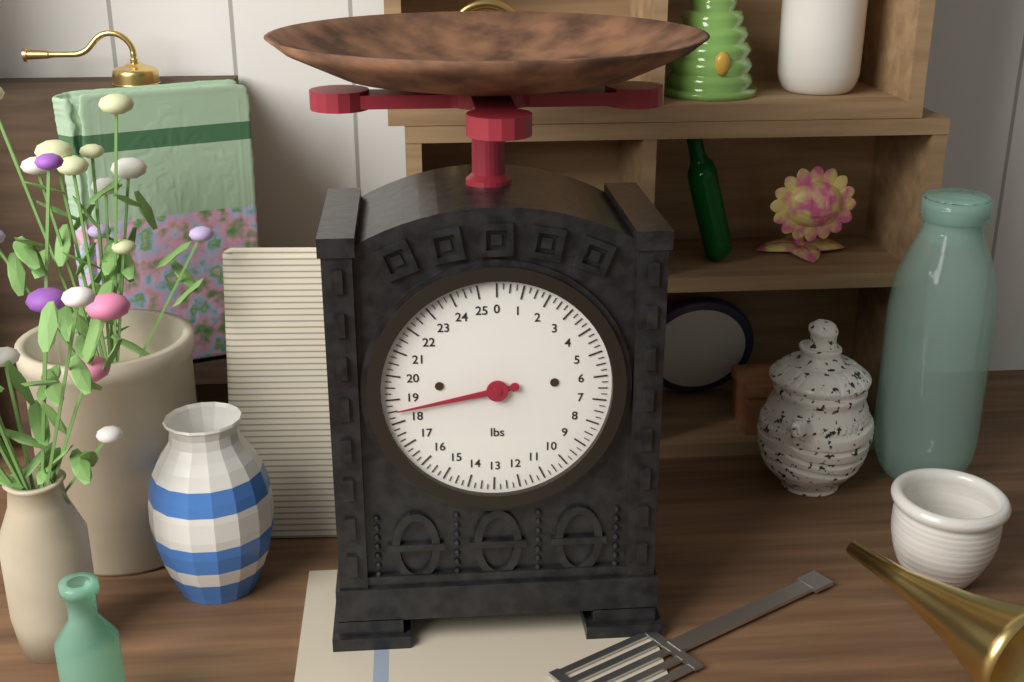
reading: 18.50 lbs
